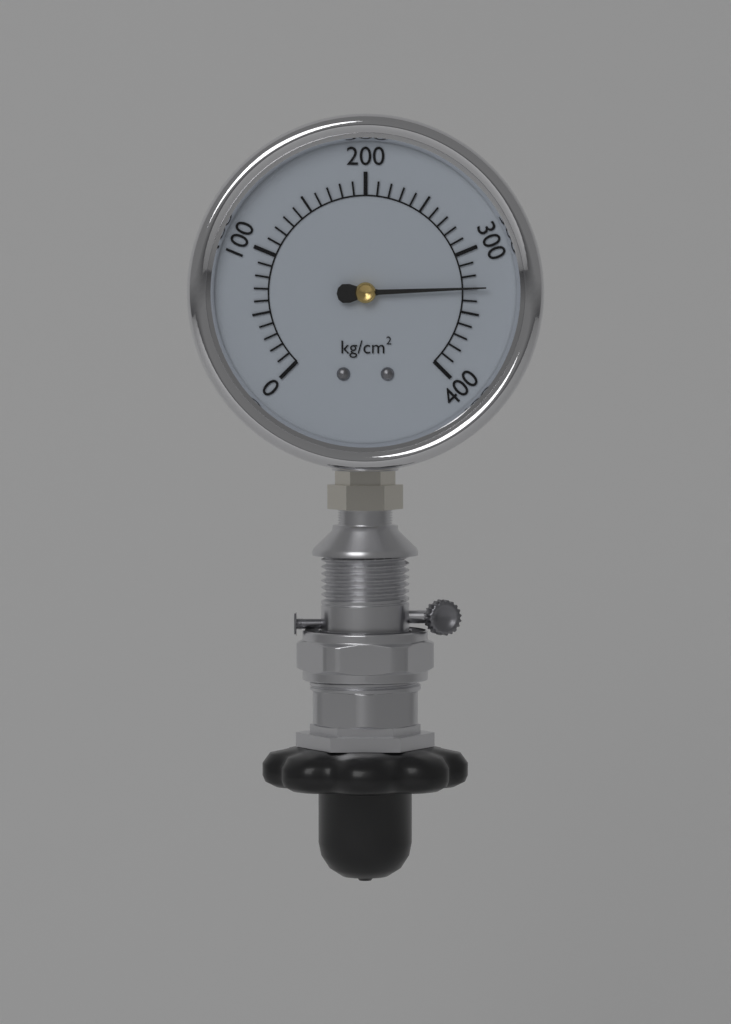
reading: 330 kg/cm²
